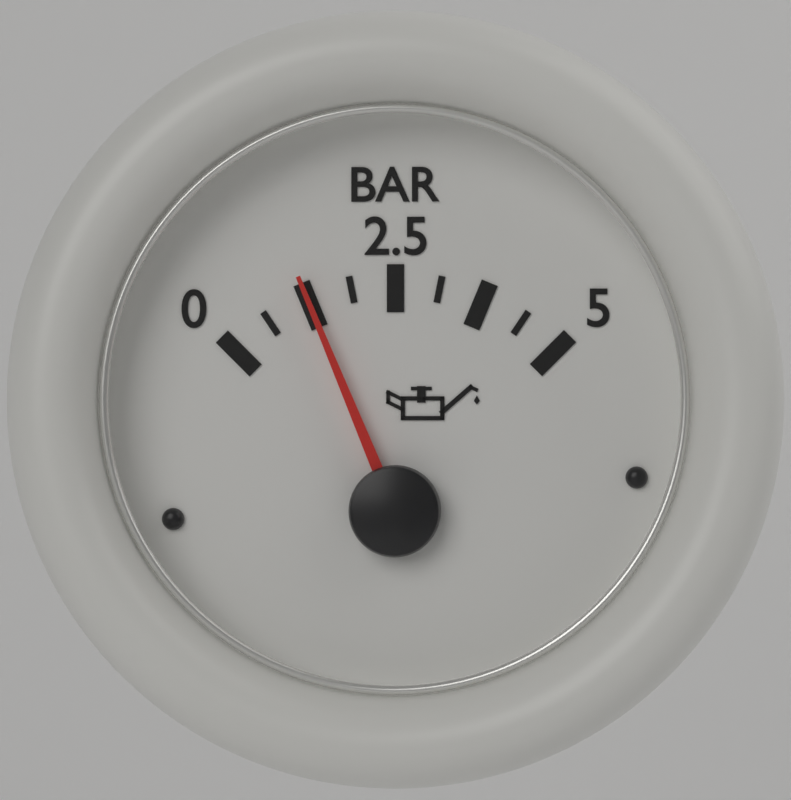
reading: 1.250 bar
